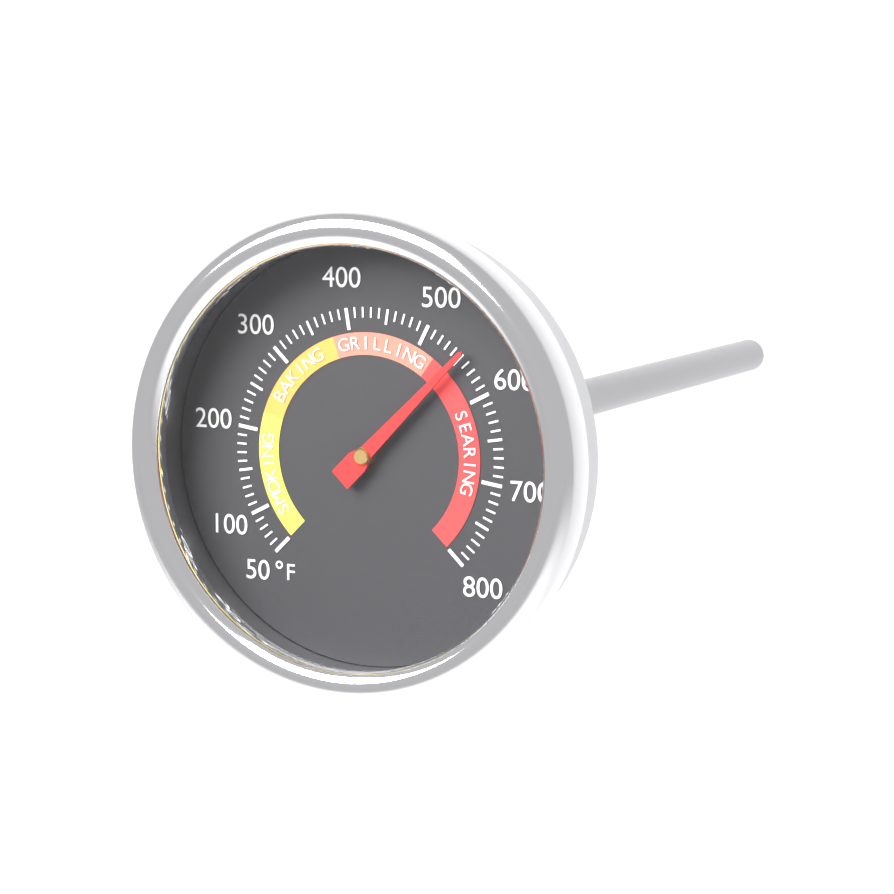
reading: 550 °F
